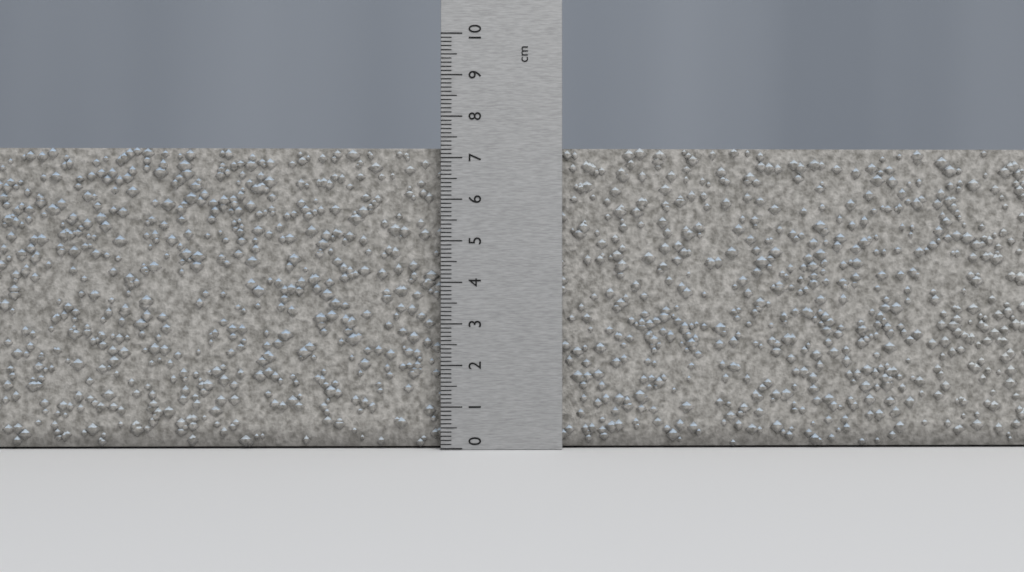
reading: 7.3 cm
